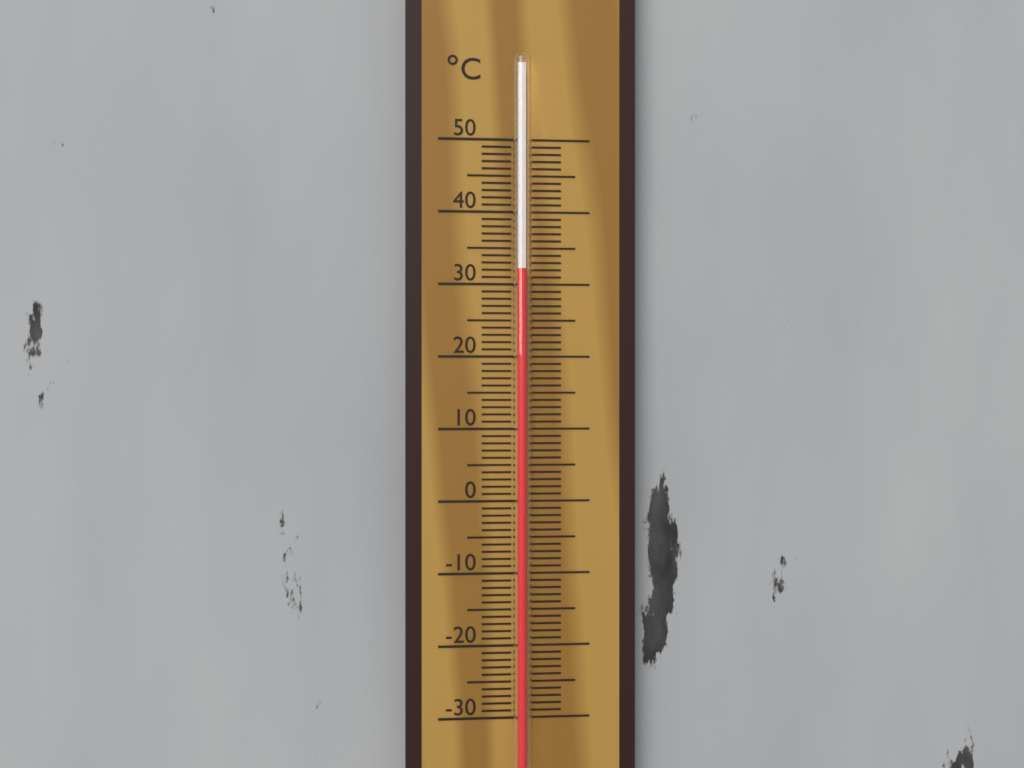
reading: 32 °C
